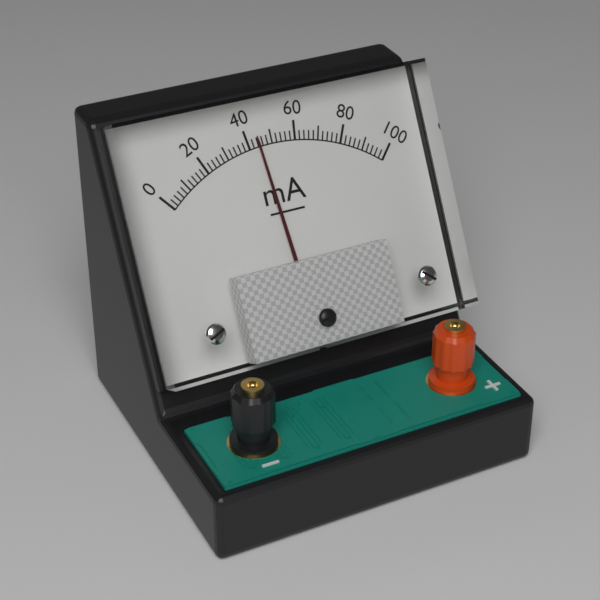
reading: 44 mA
